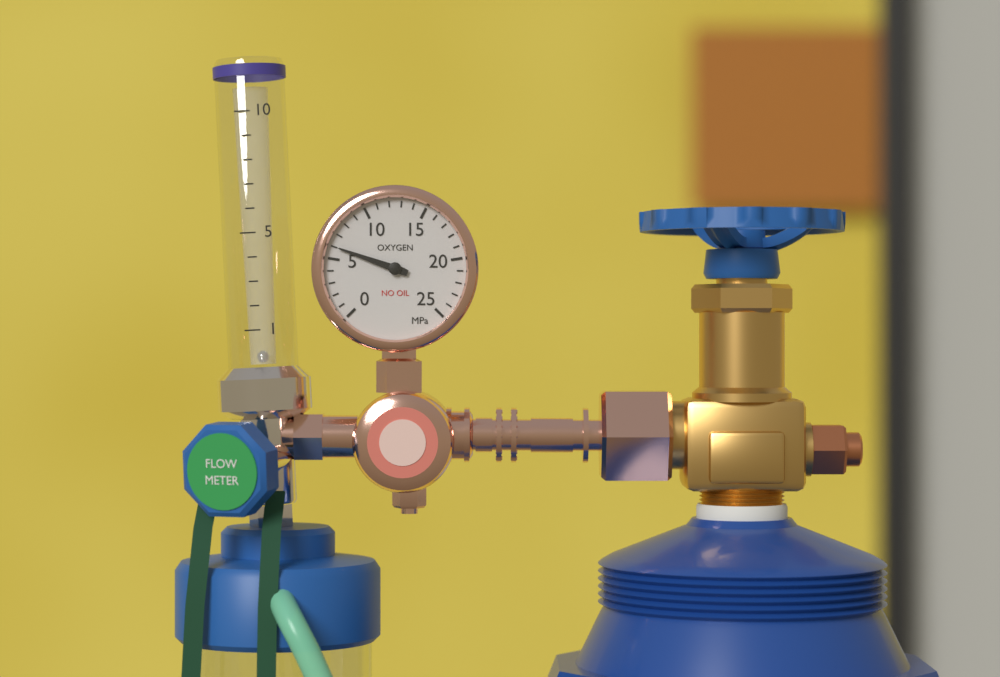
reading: 6 MPa
